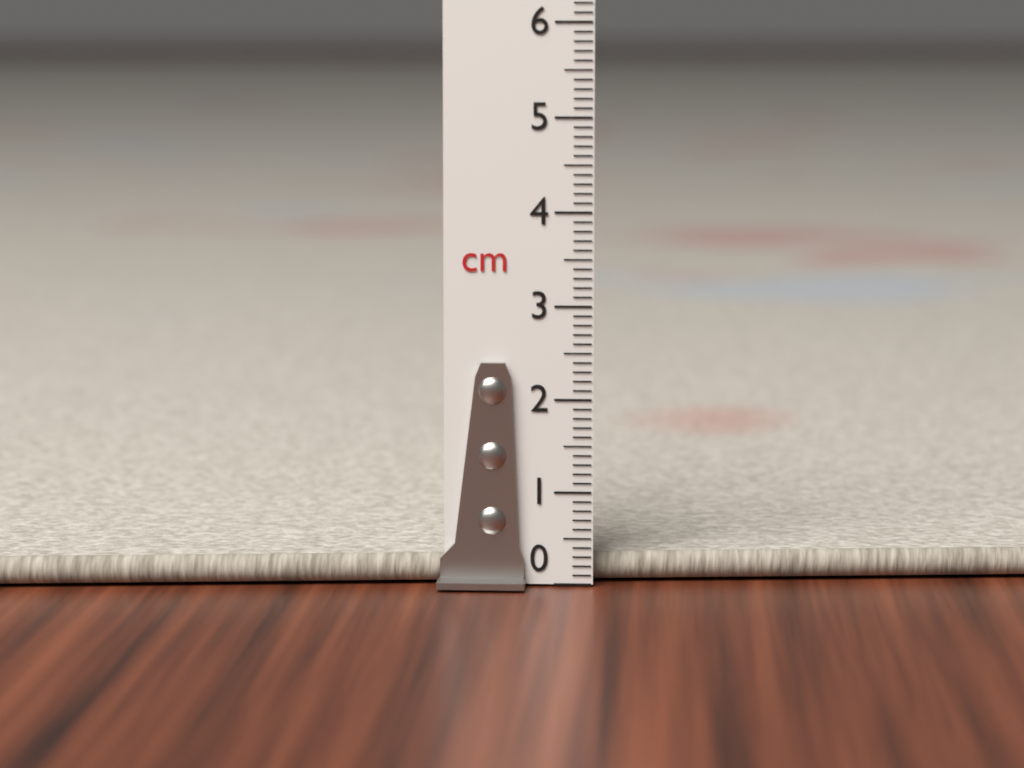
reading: 0.3 cm
